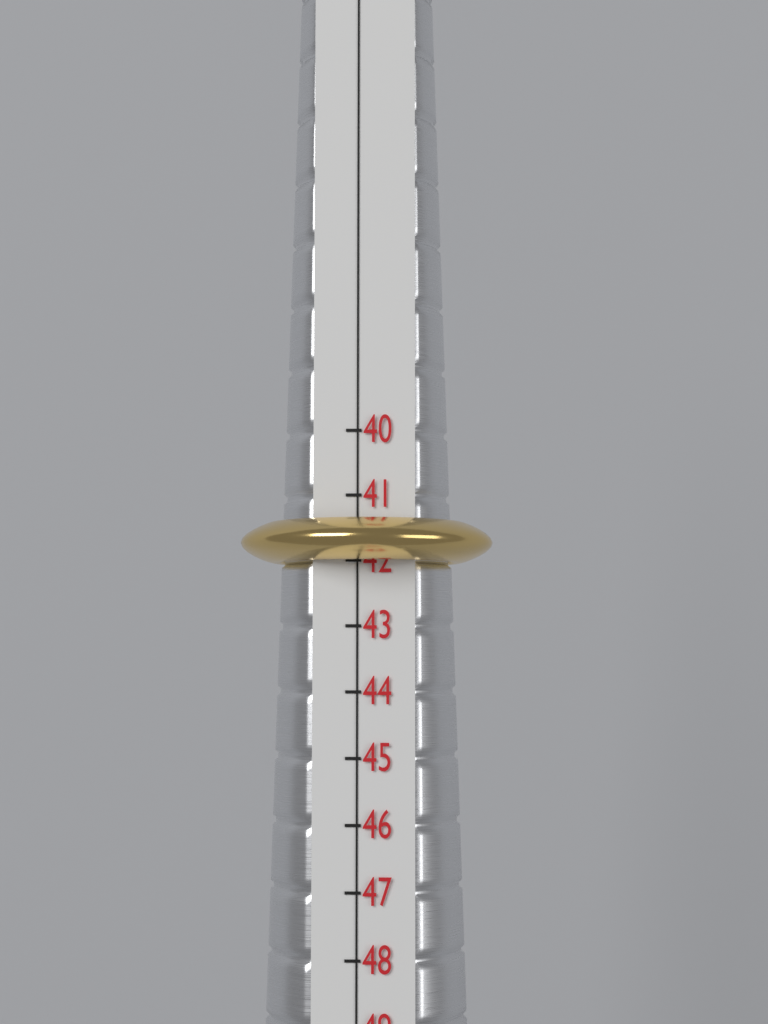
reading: 42 (no unit)
